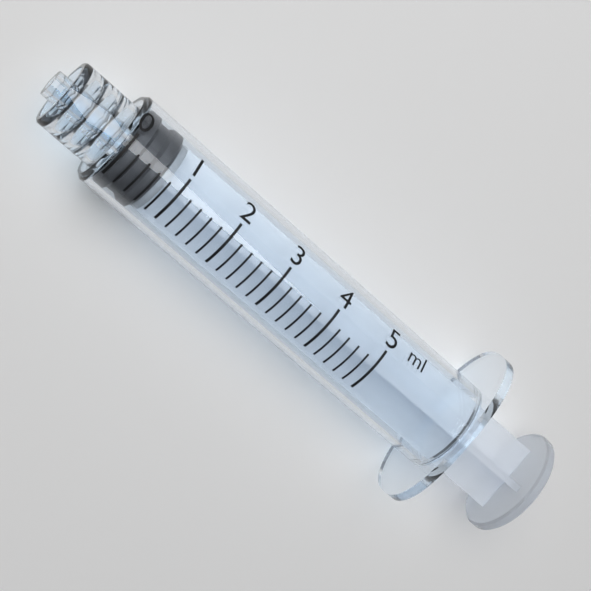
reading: 0.0 ml
